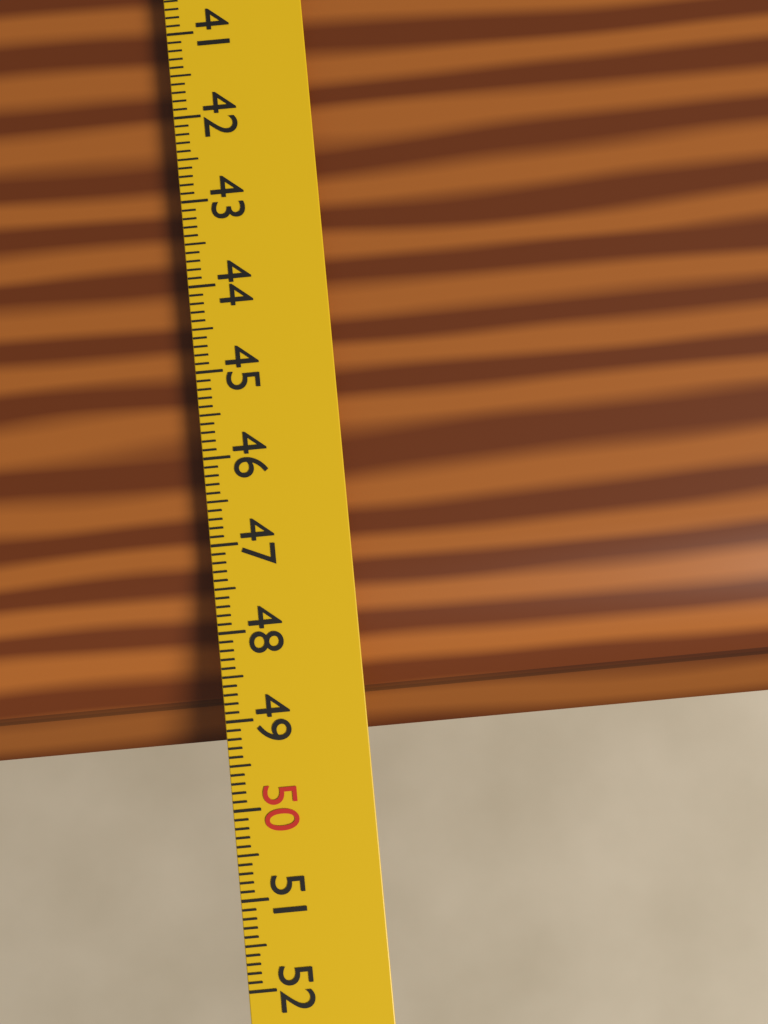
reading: 49.4 cm
